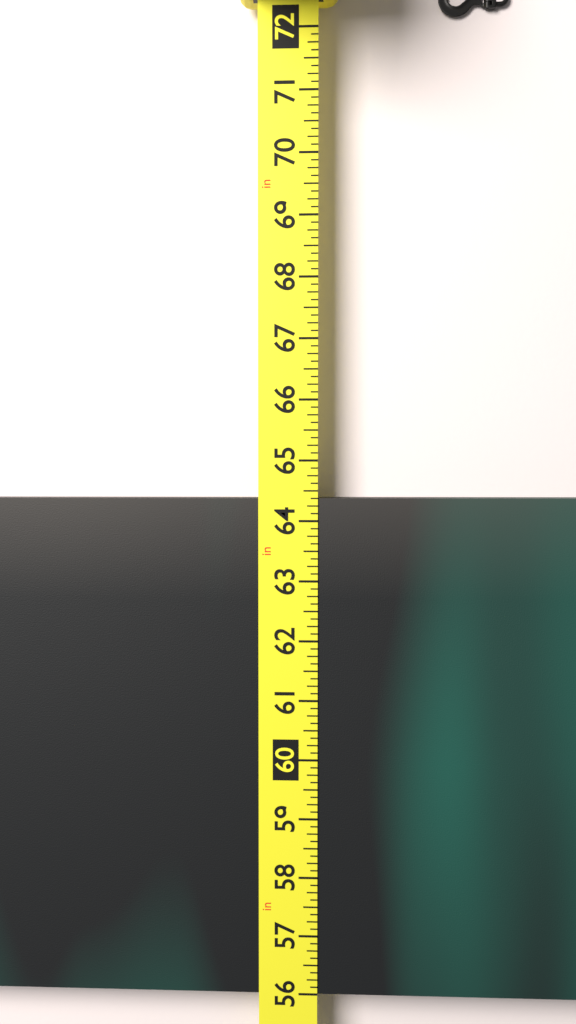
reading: 64.375 in
